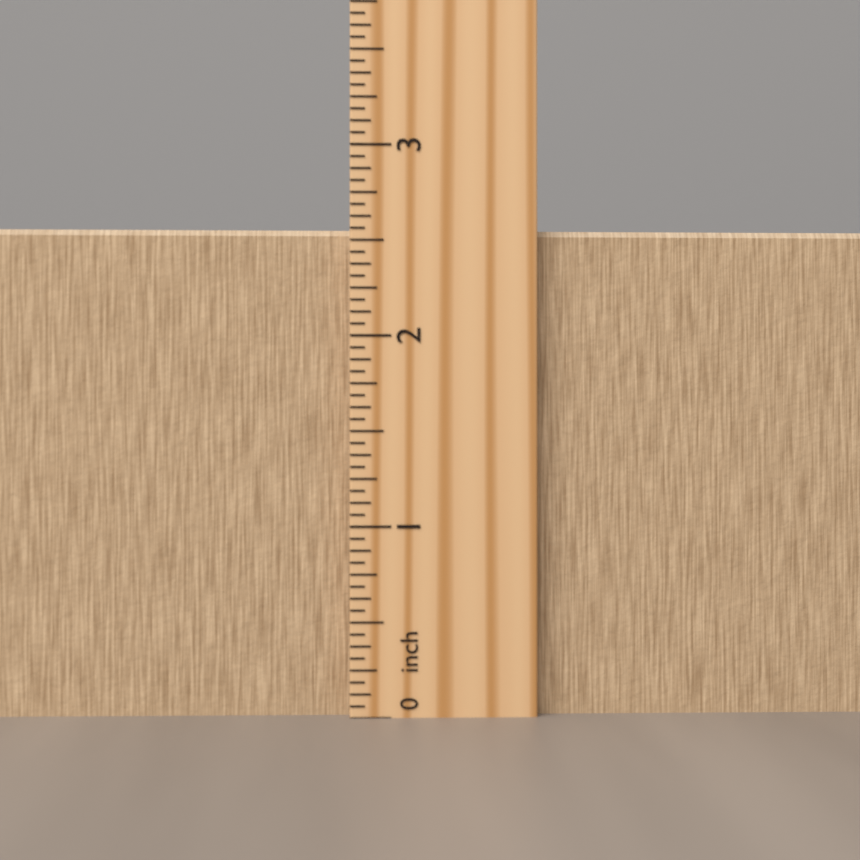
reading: 2.5625 inch
